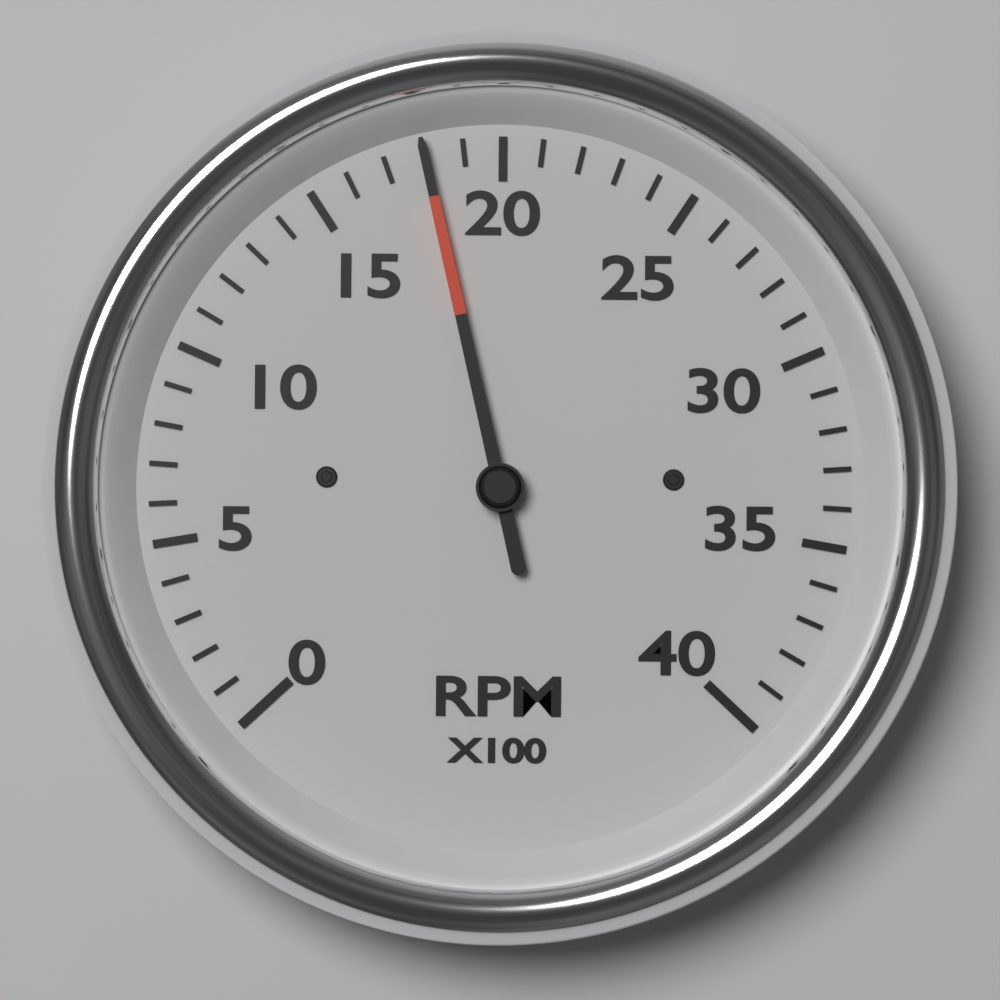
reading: 1800 RPM
